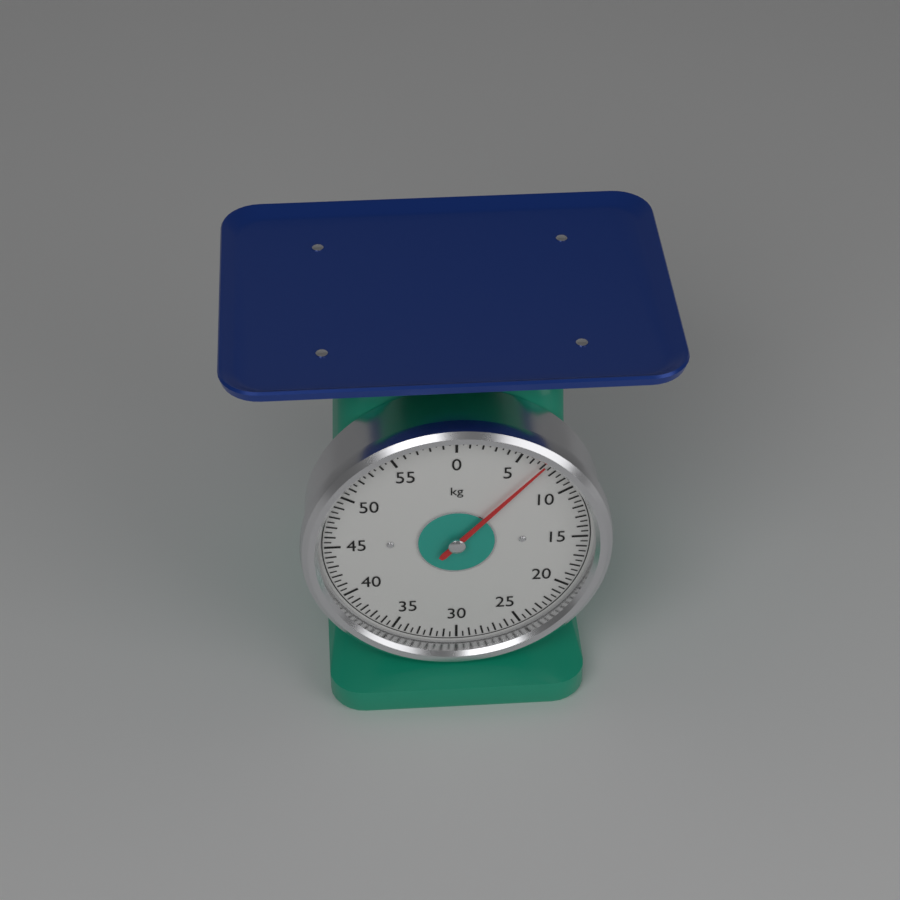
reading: 7.0 kg
